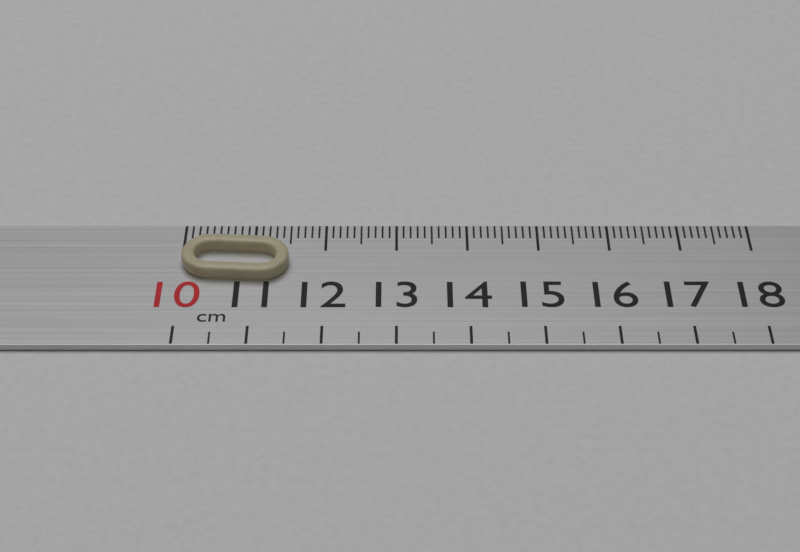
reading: 11.5 cm
